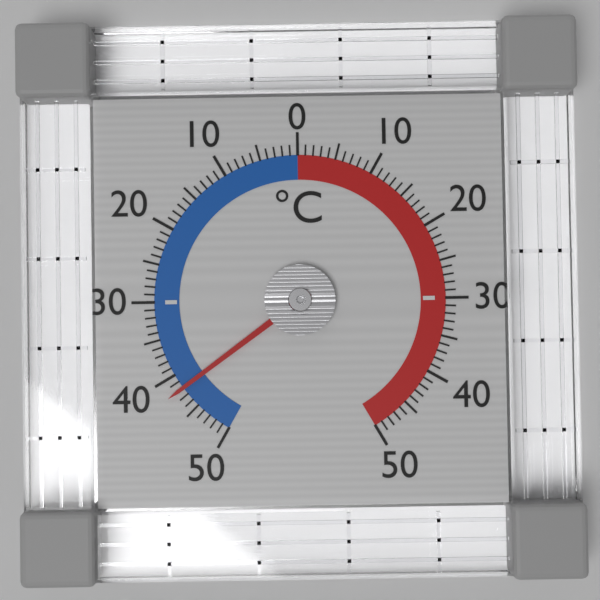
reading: -42 °C
